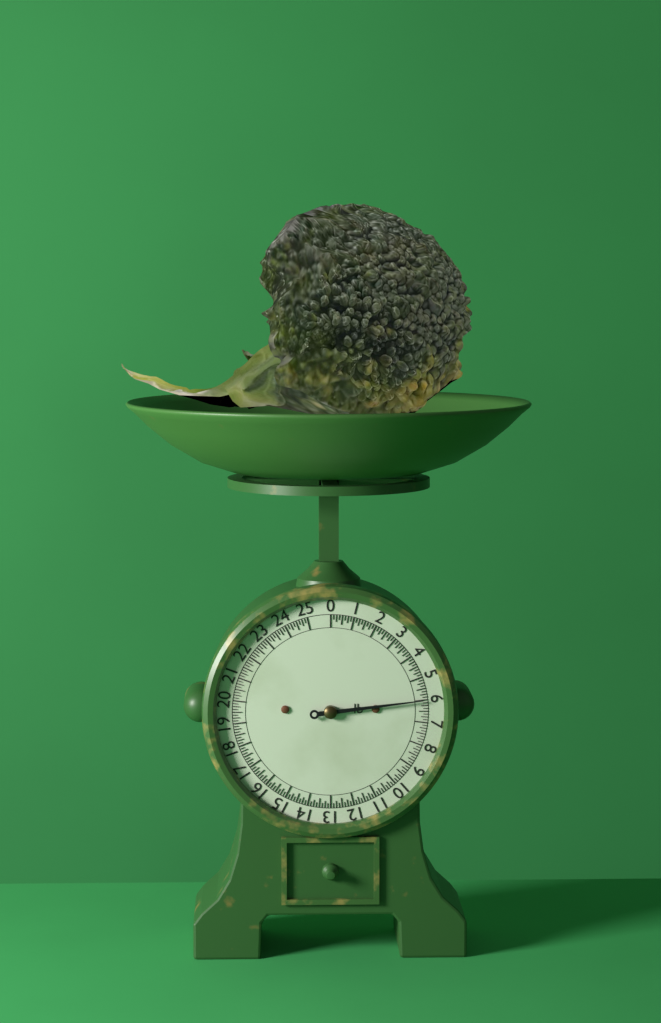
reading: 6.000 lb
